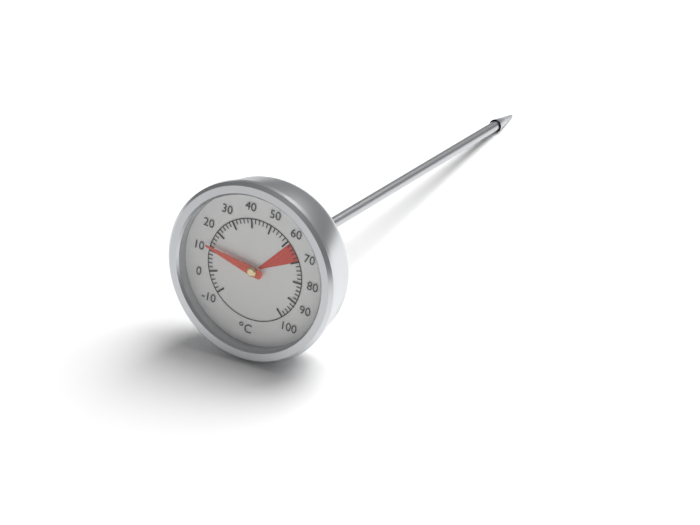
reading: 12 °C
